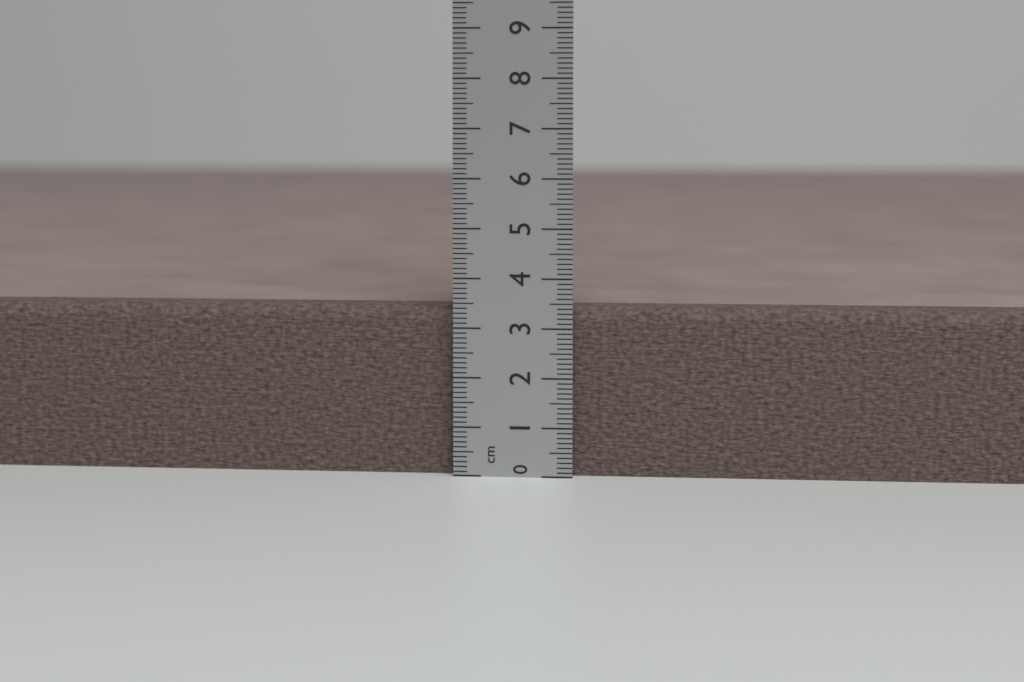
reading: 3.4 cm
